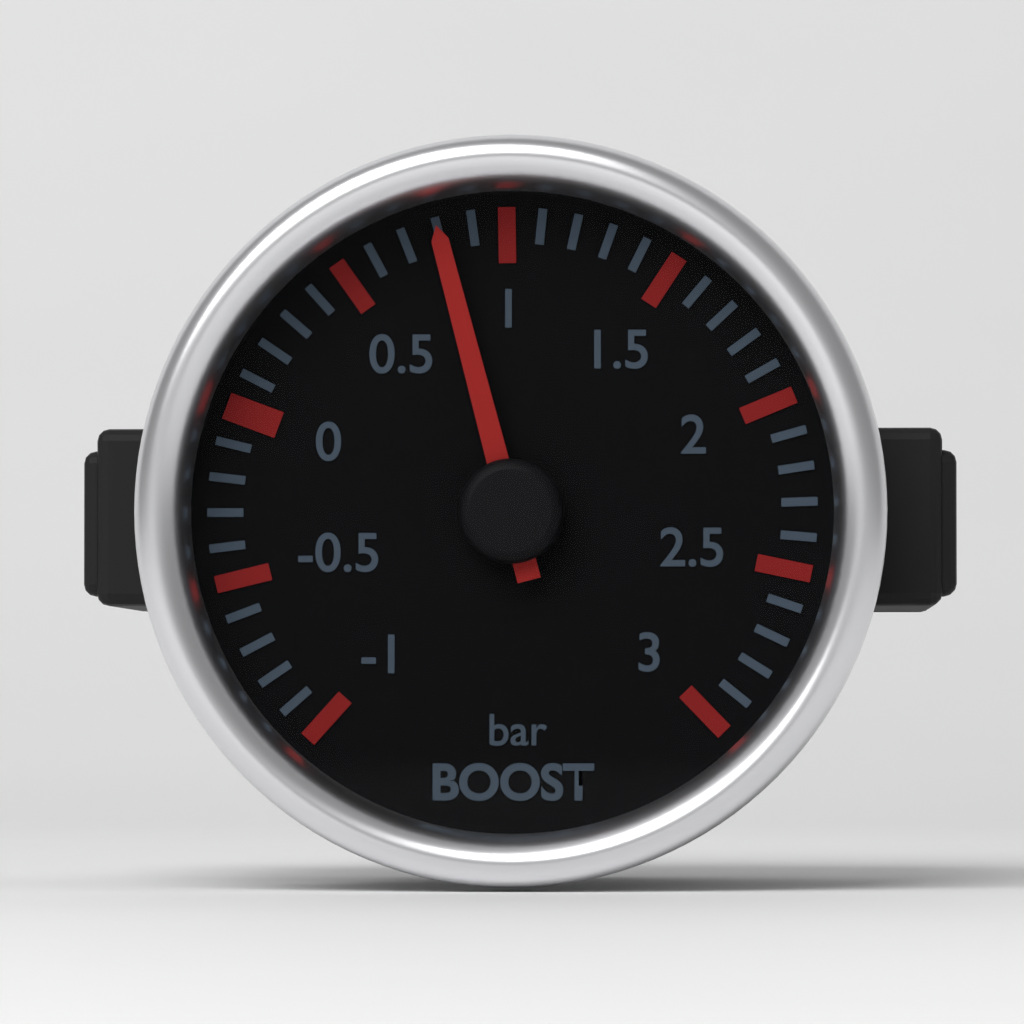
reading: 0.8 bar
